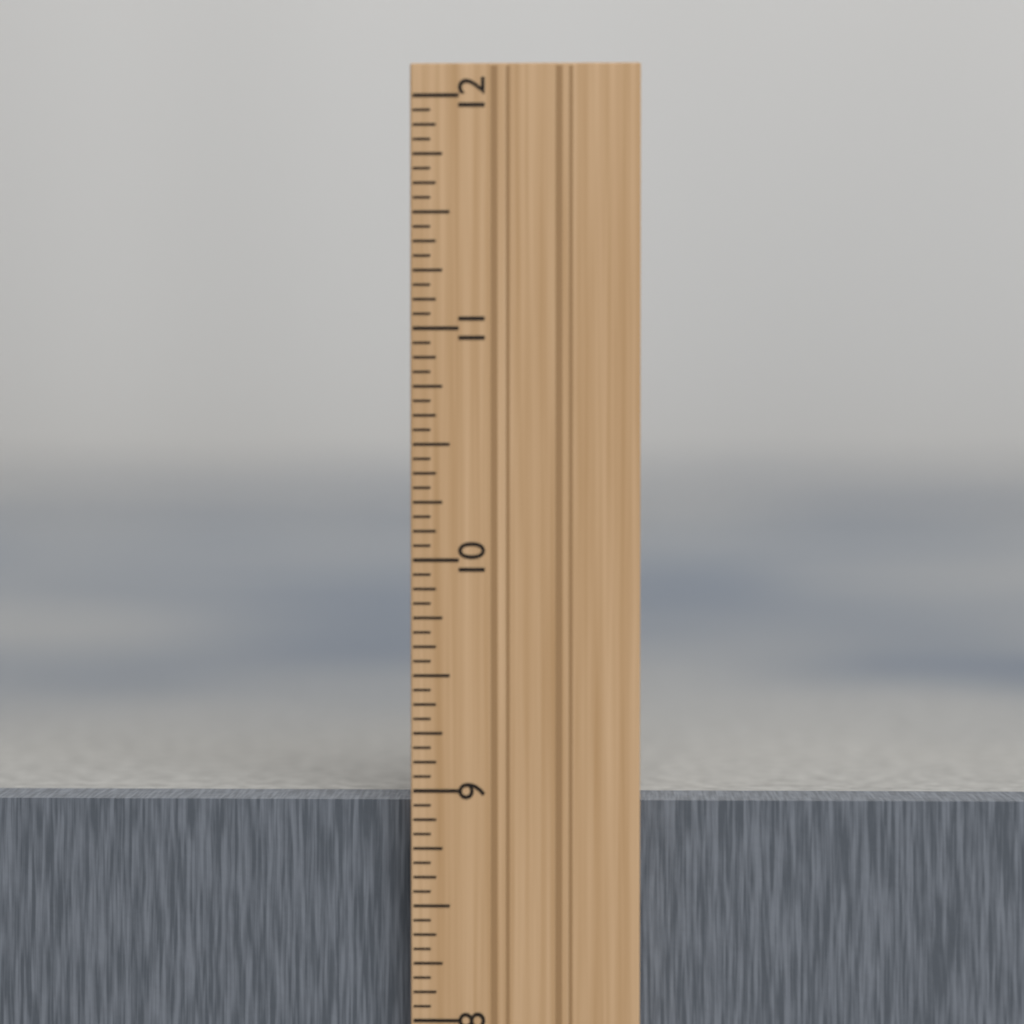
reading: 8.9375 in
